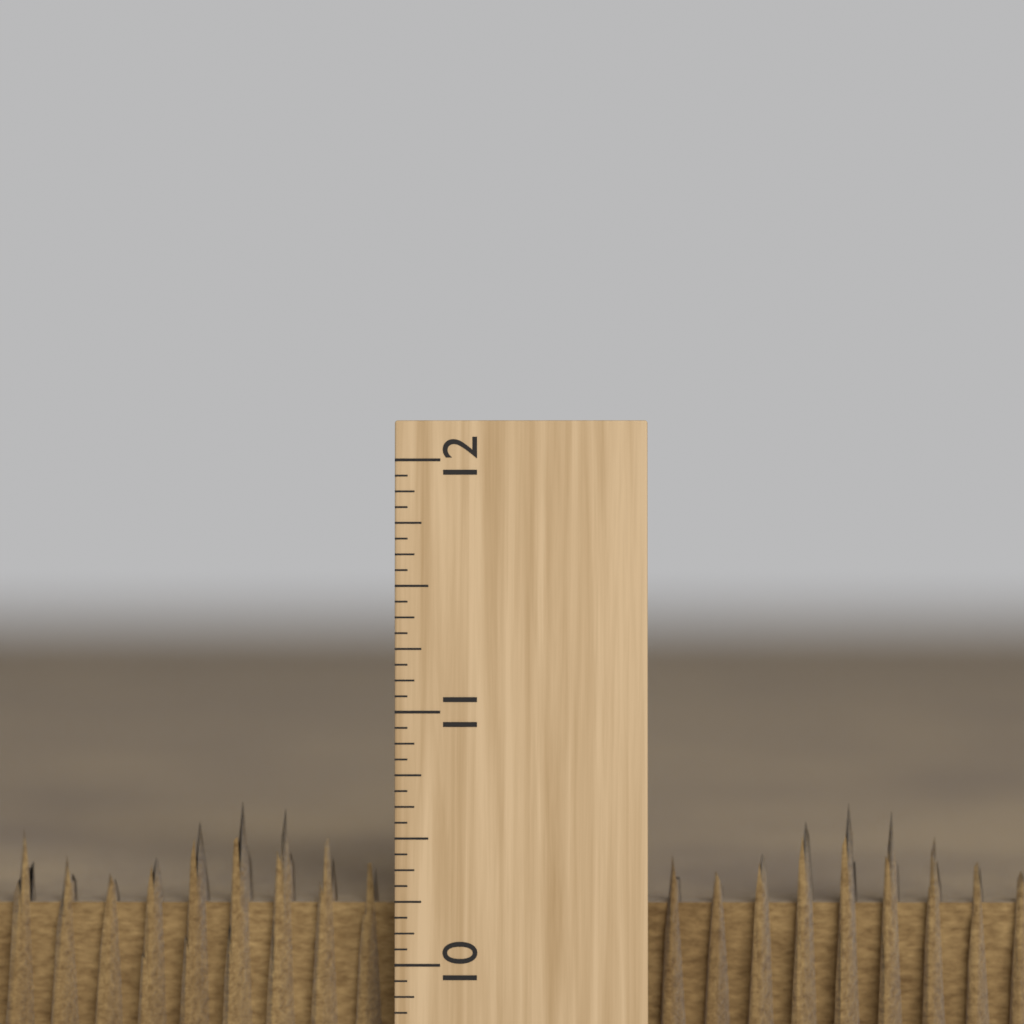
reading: 10.6250 inch
